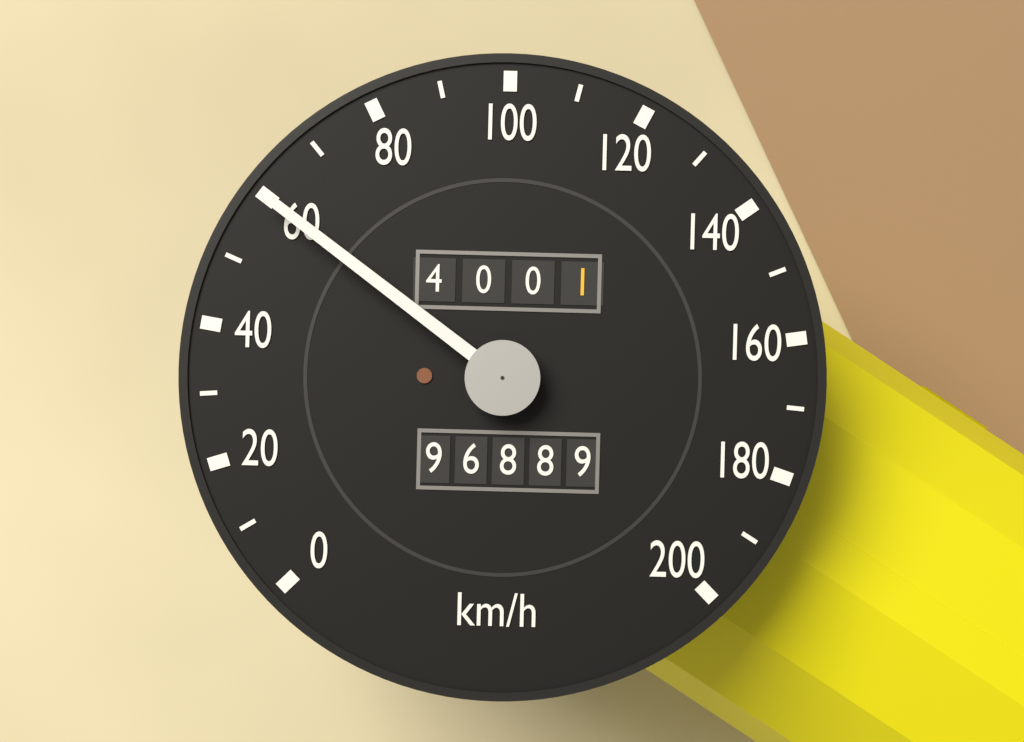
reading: 60 km/h
